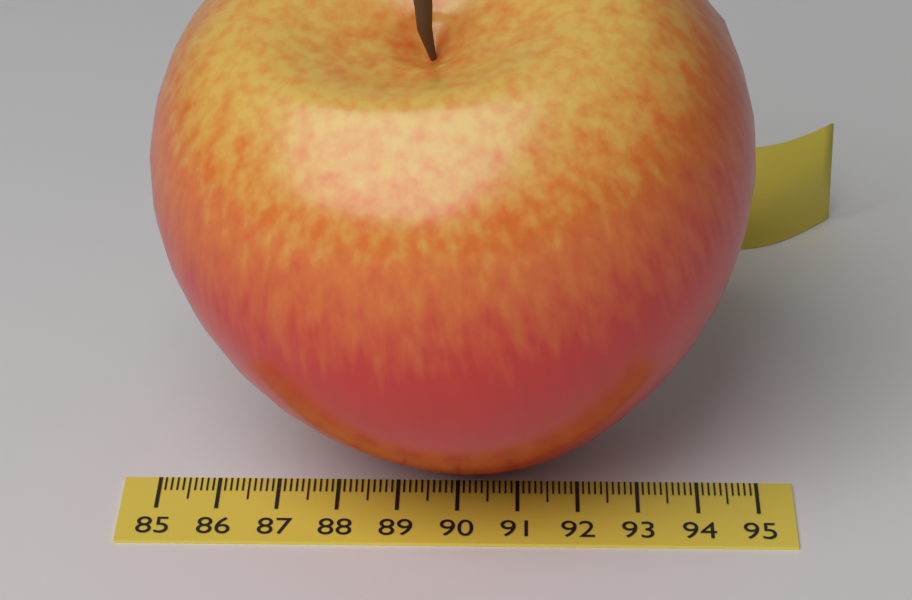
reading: 94.8 (no unit)
